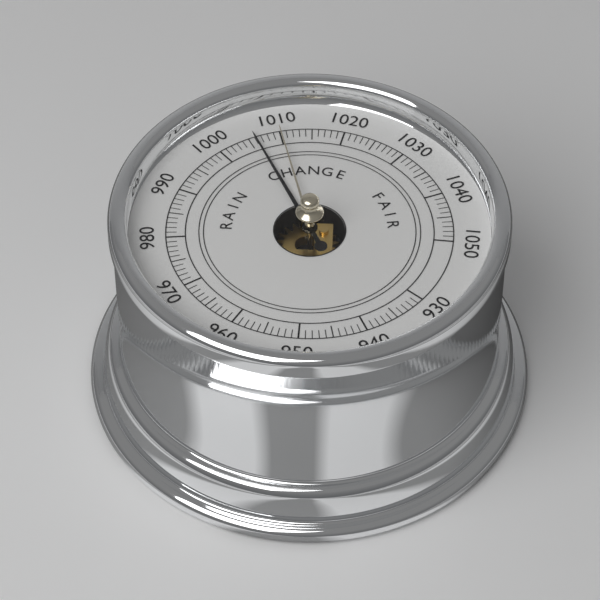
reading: 1006 (no unit)
